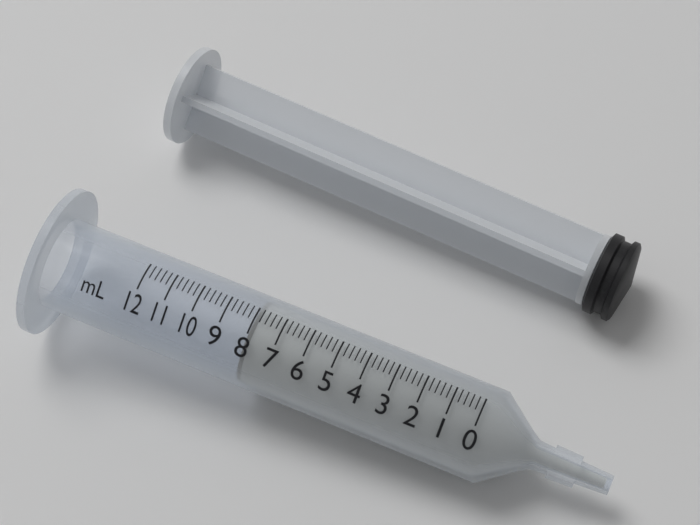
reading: 8.0 ml
